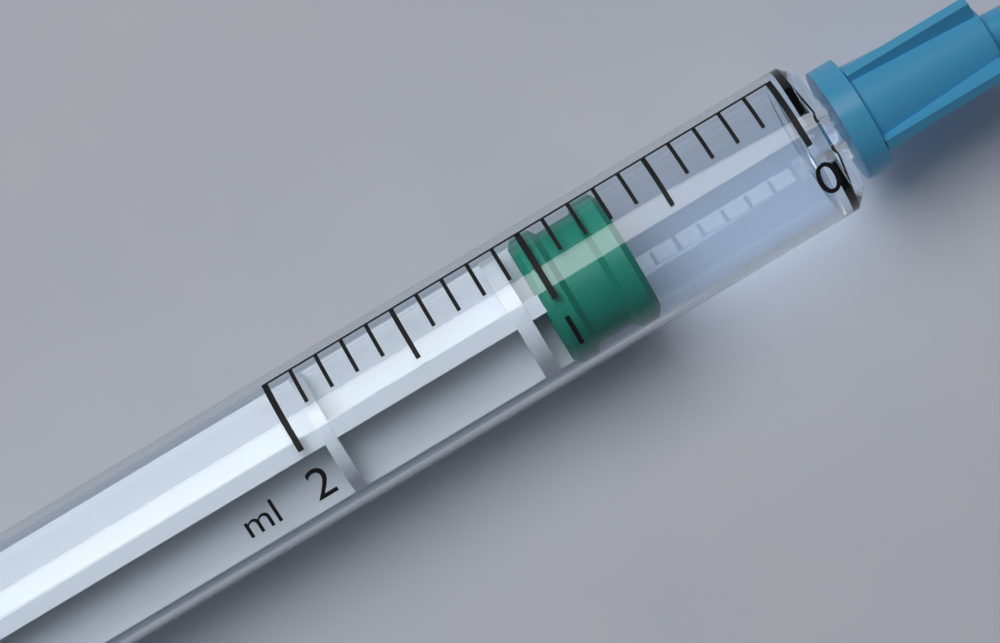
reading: 0.7 ml
